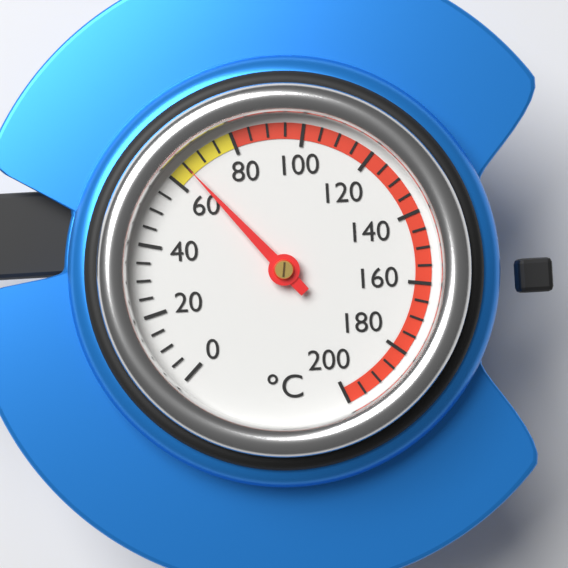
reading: 65 °C
